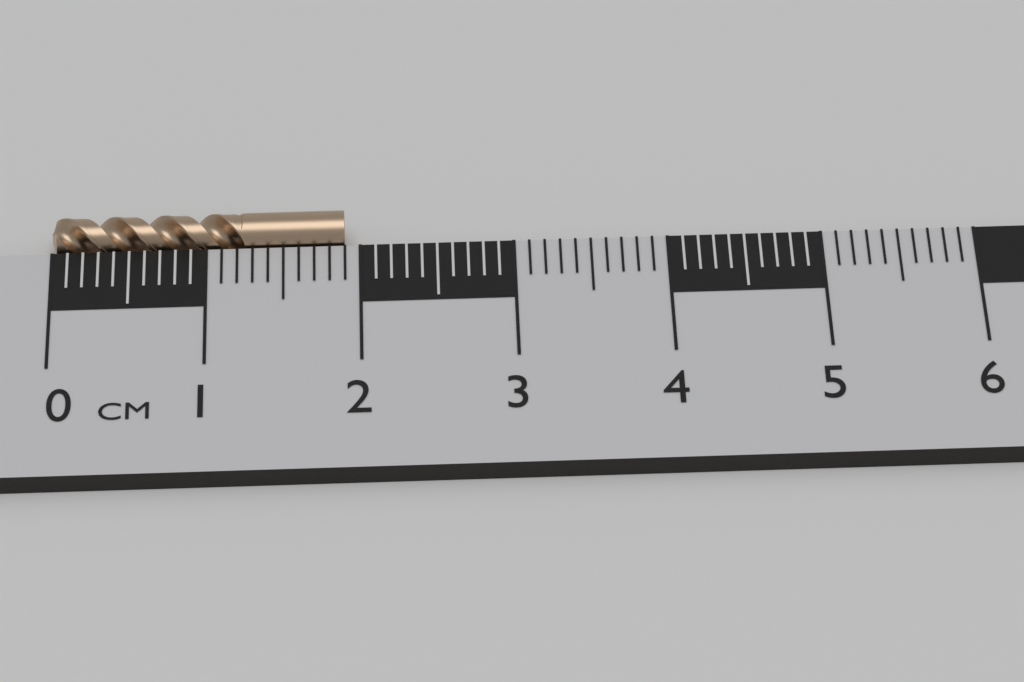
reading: 1.9 cm
